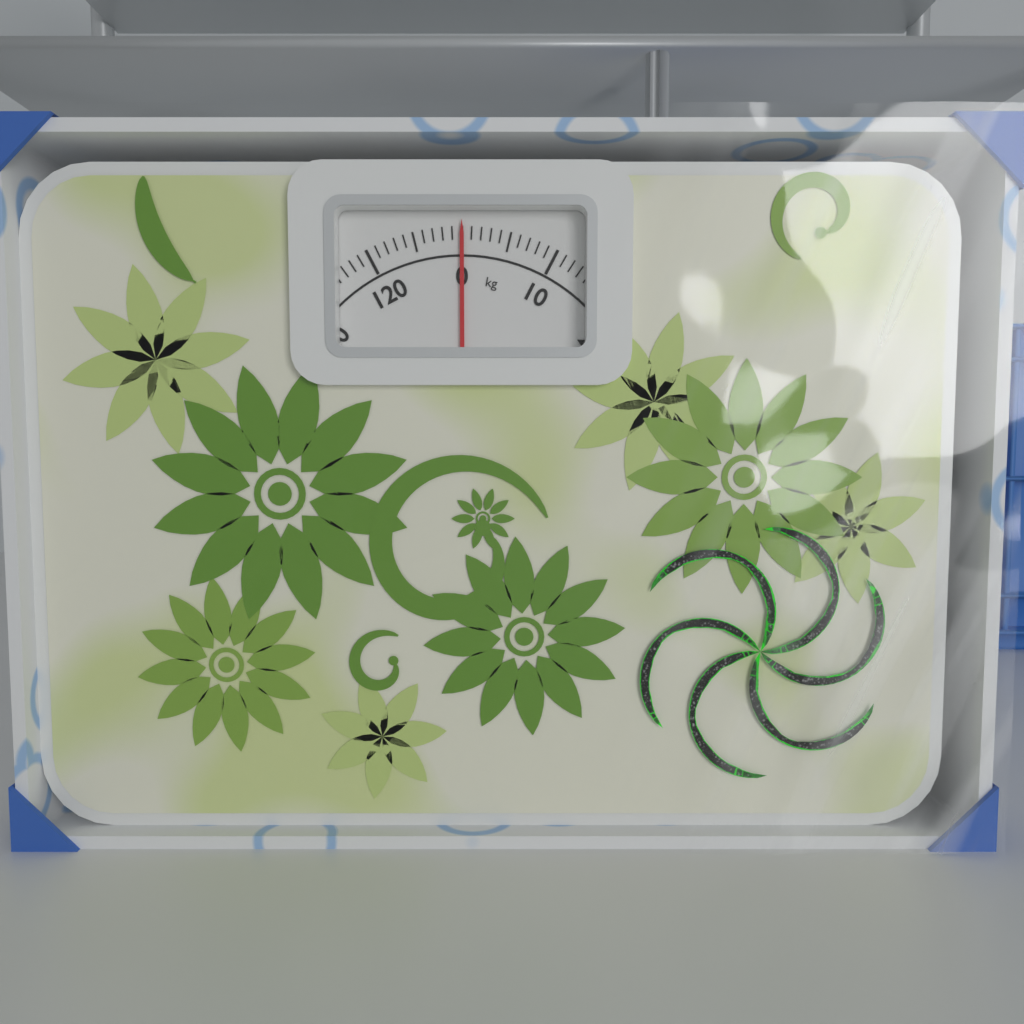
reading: 0 kg
